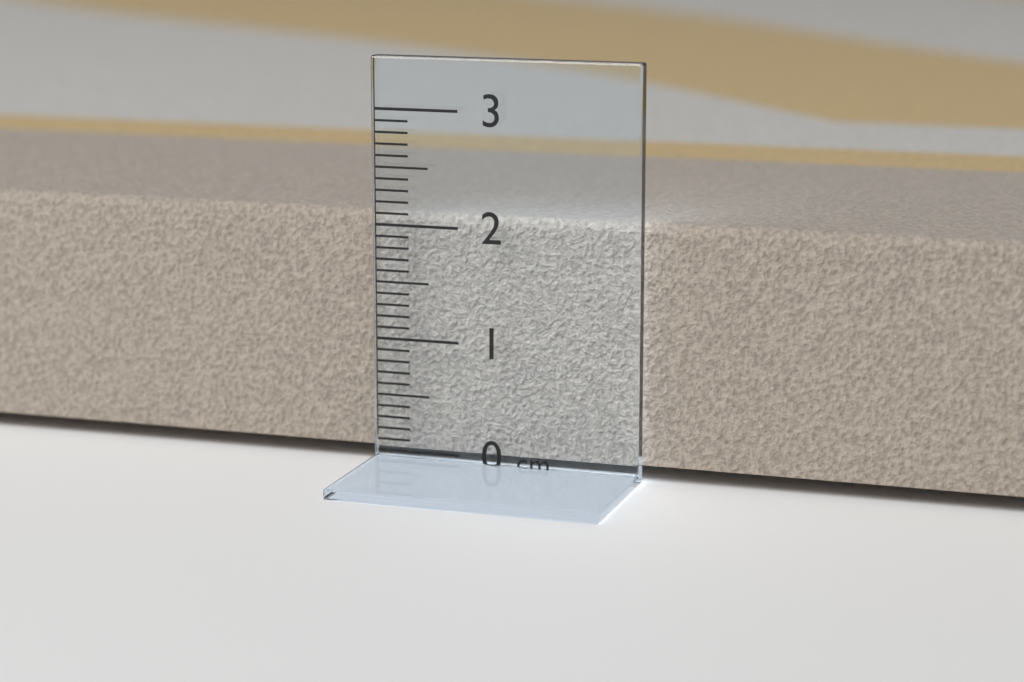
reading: 2.1 cm
